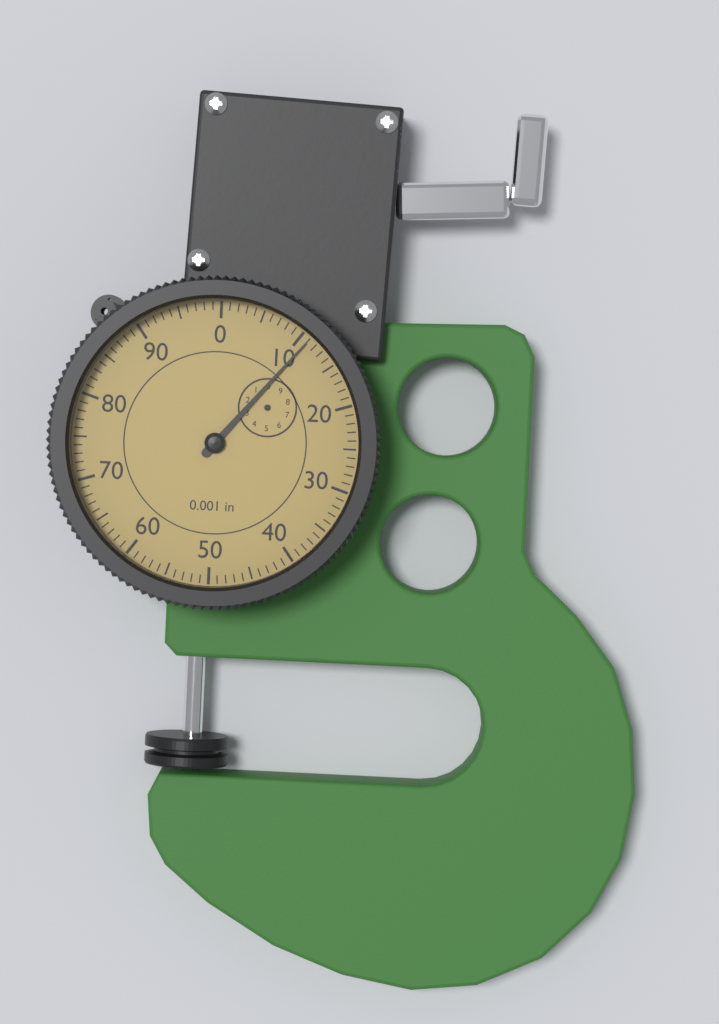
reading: 11 0.001 in
